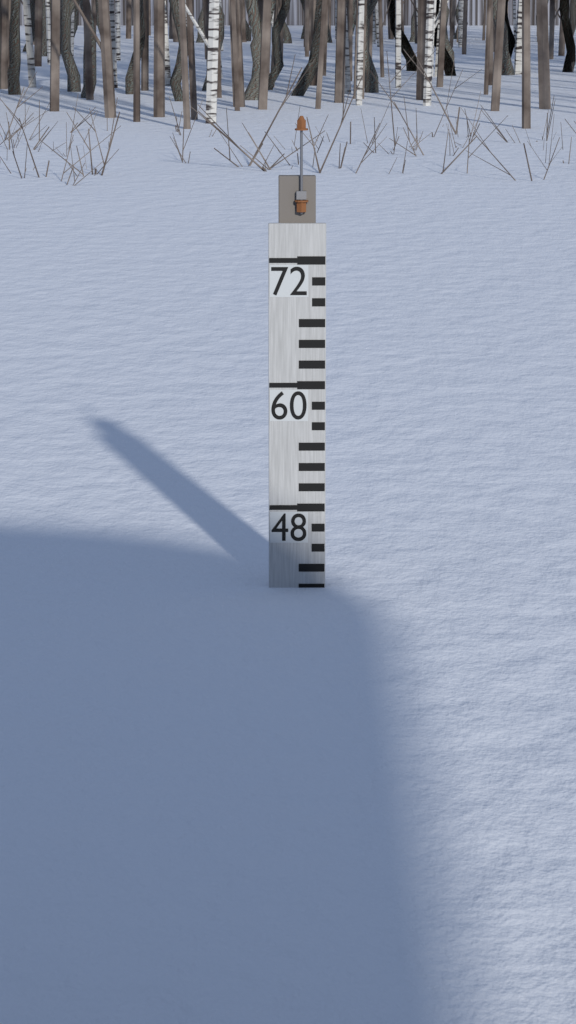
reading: 40 (no unit)
